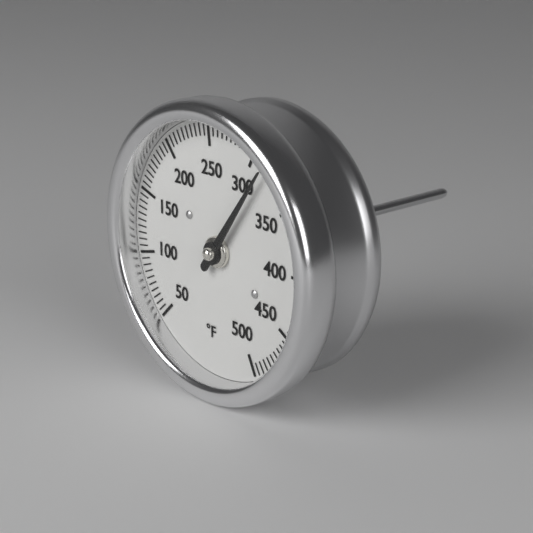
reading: 315 °F
